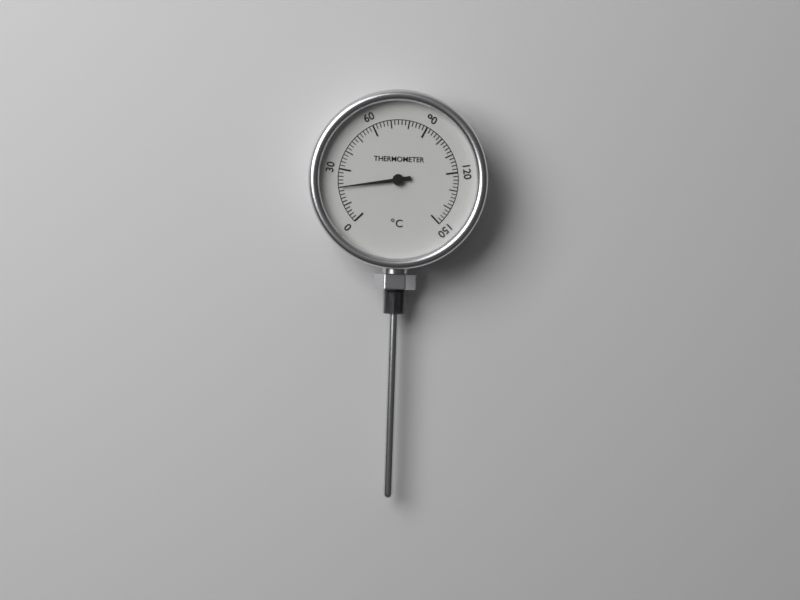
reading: 20 °C
